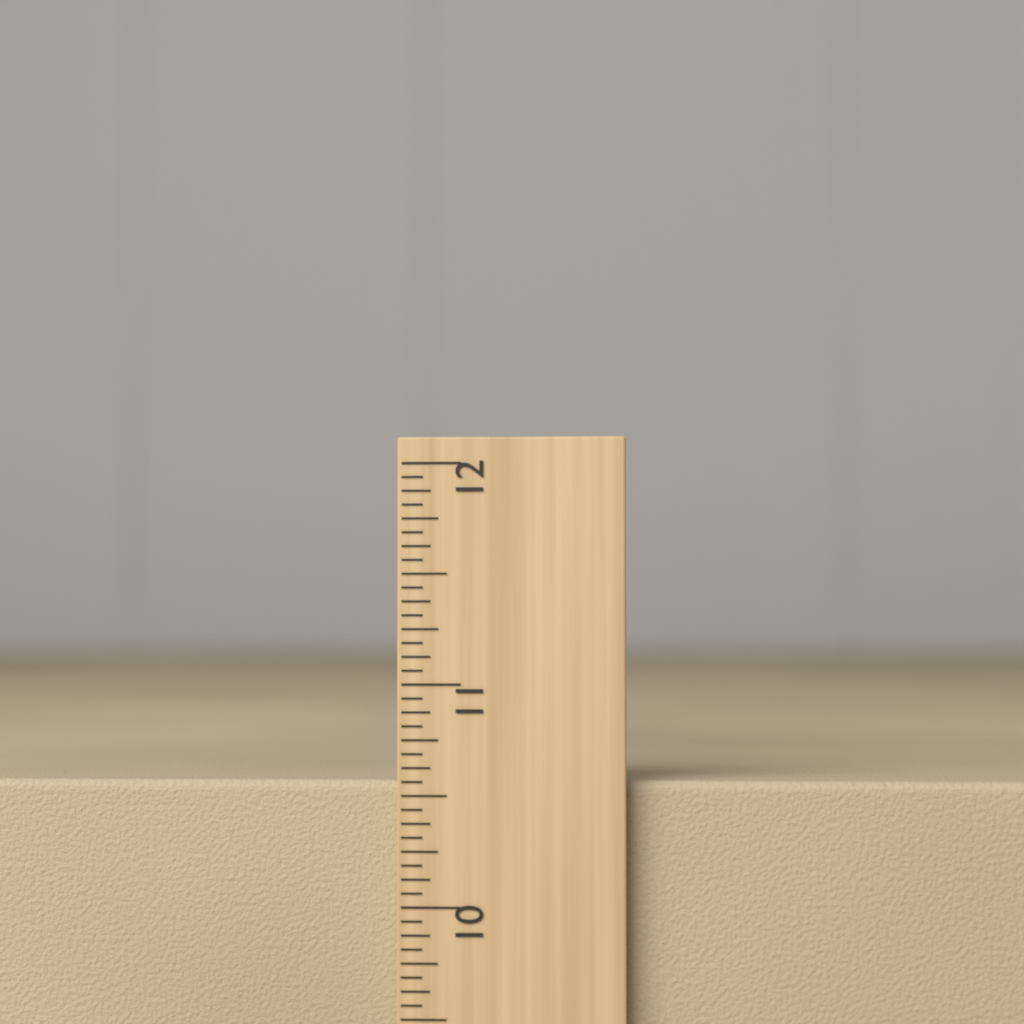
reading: 10.5625 inch
